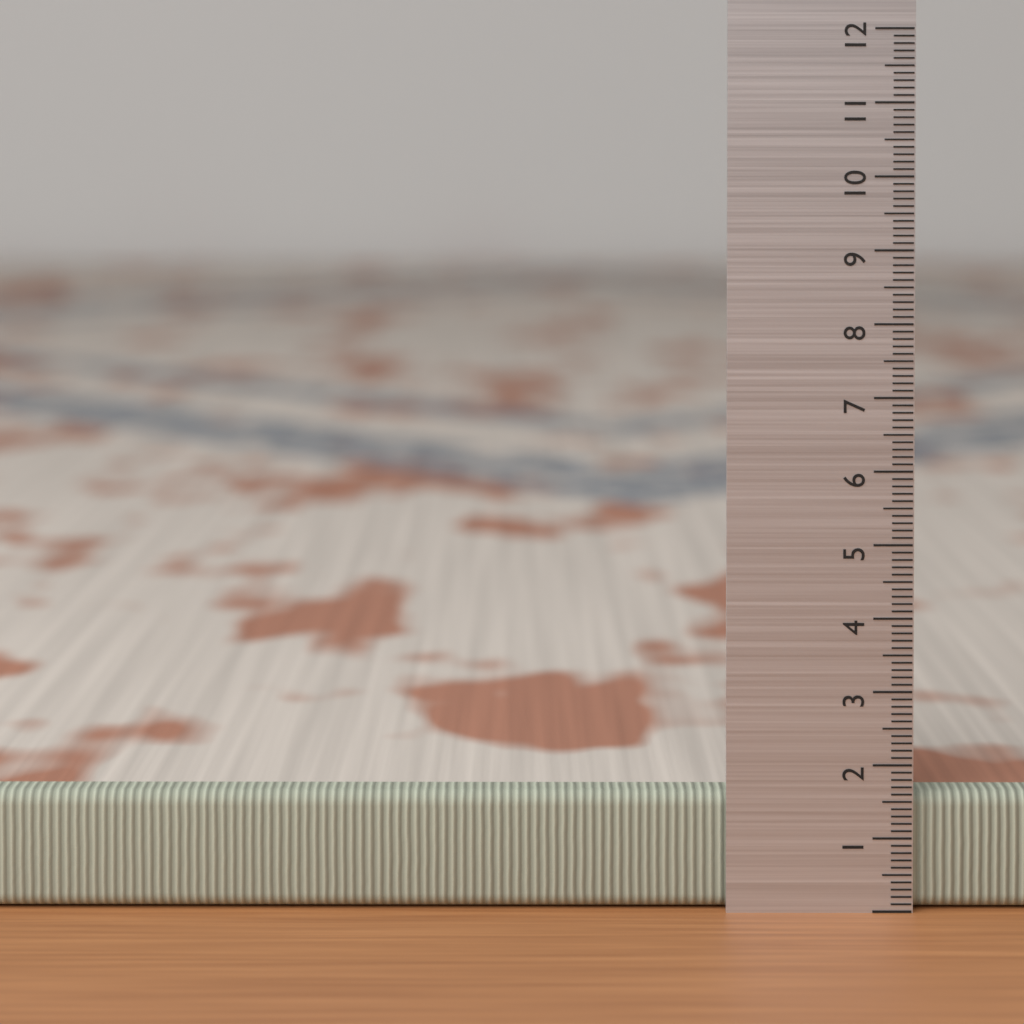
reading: 1.6 (no unit)
